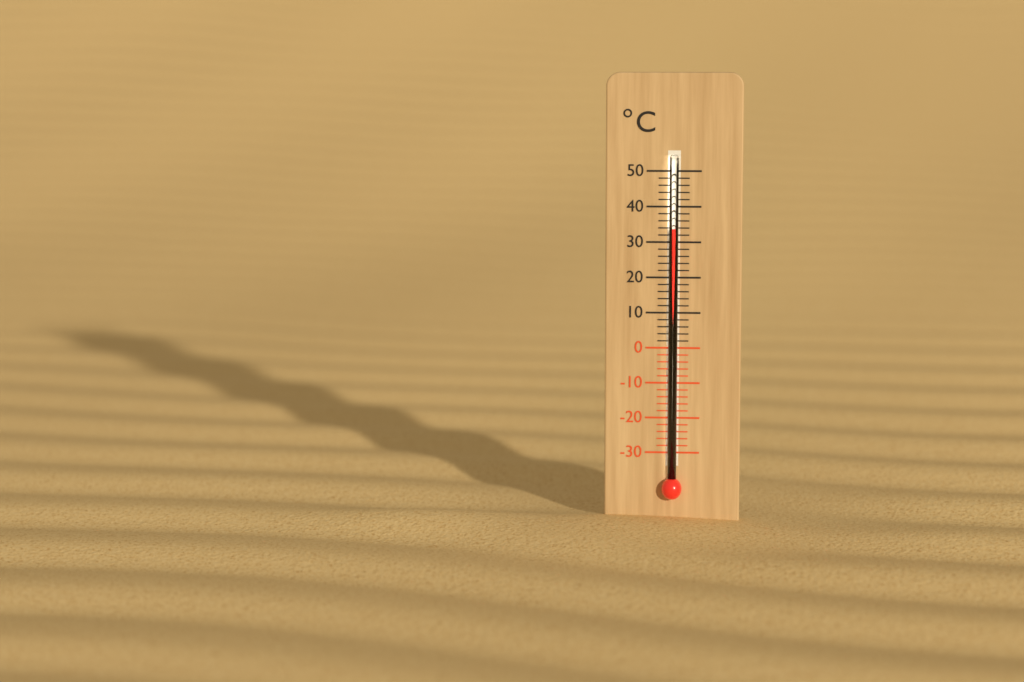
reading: 34 °C
